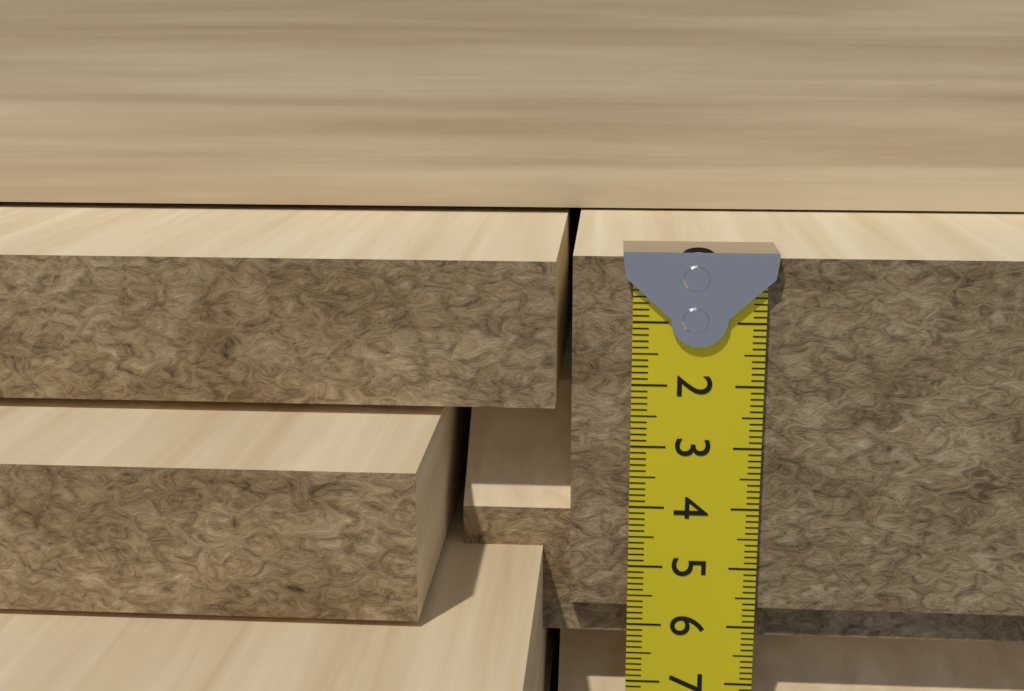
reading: 5.7 cm
